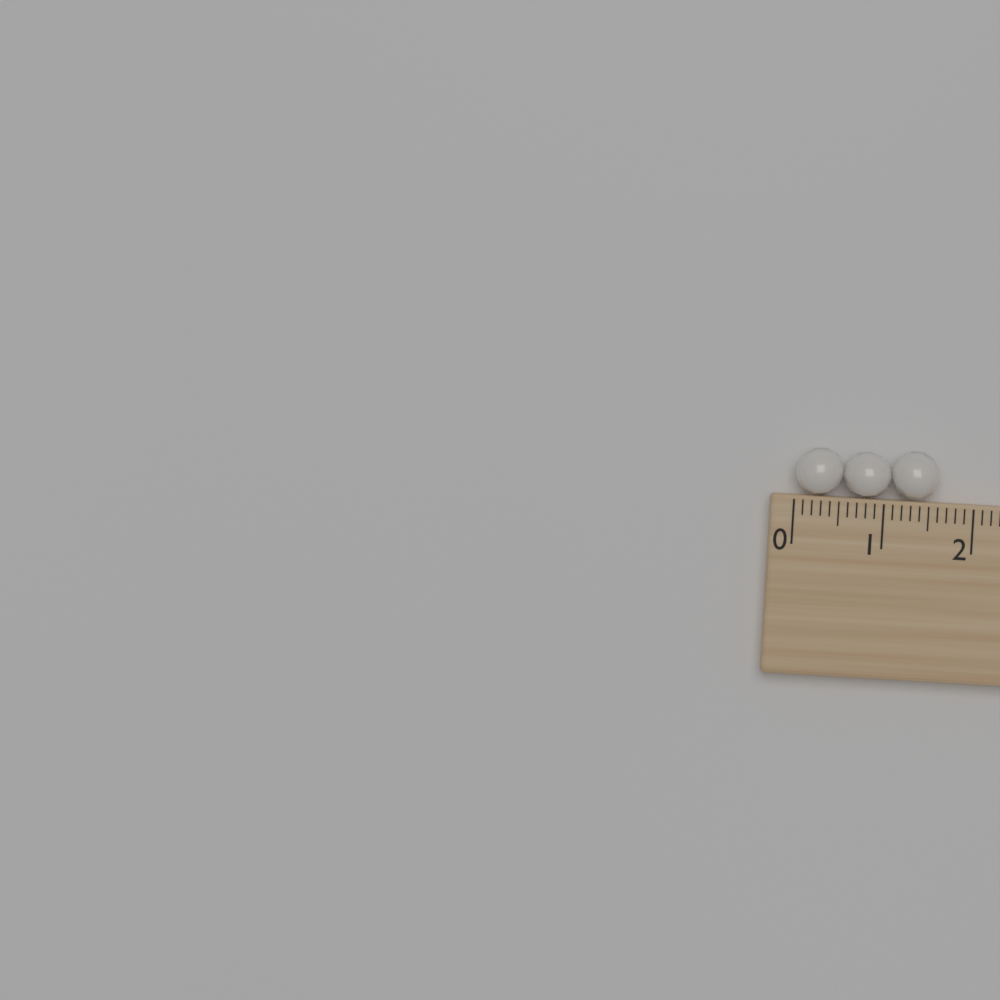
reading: 1.6 (no unit)
